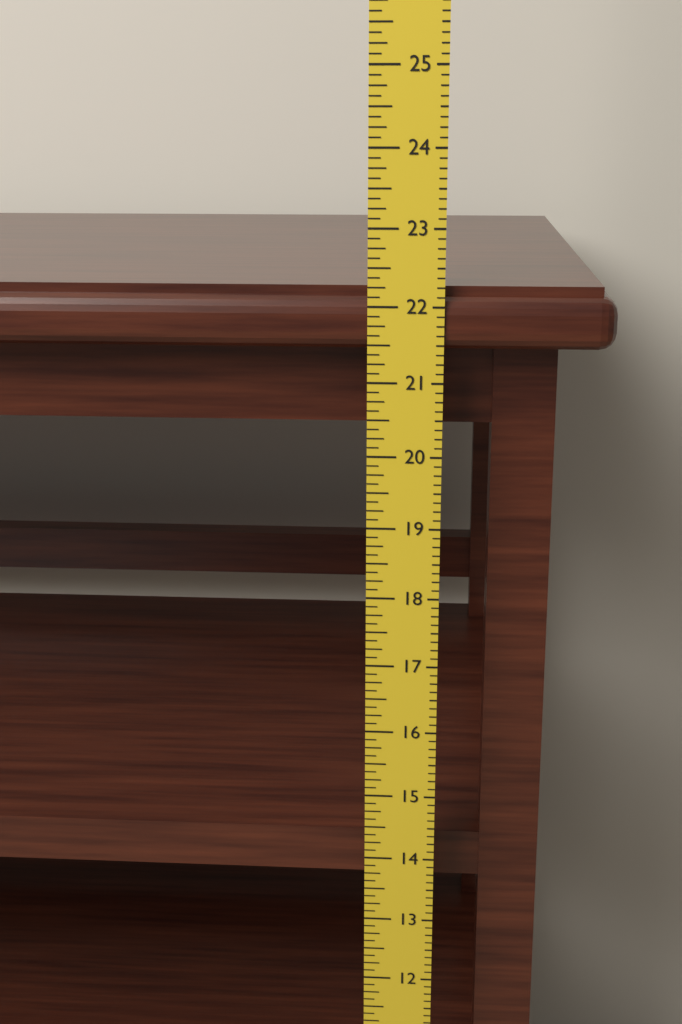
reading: 22.250 in
